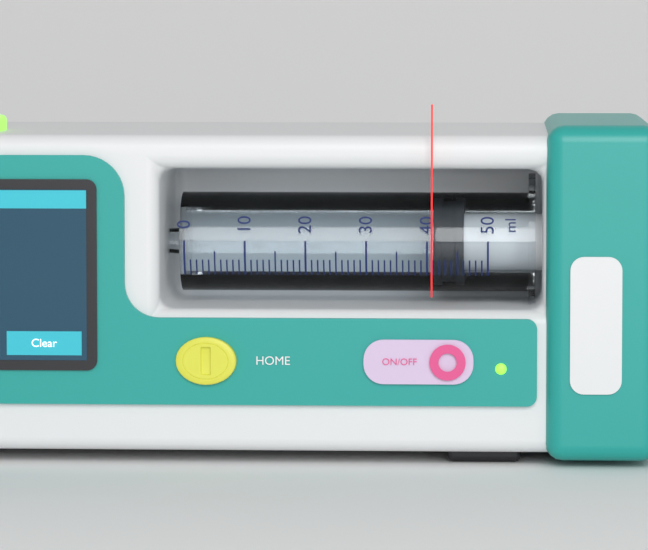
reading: 41 ml
